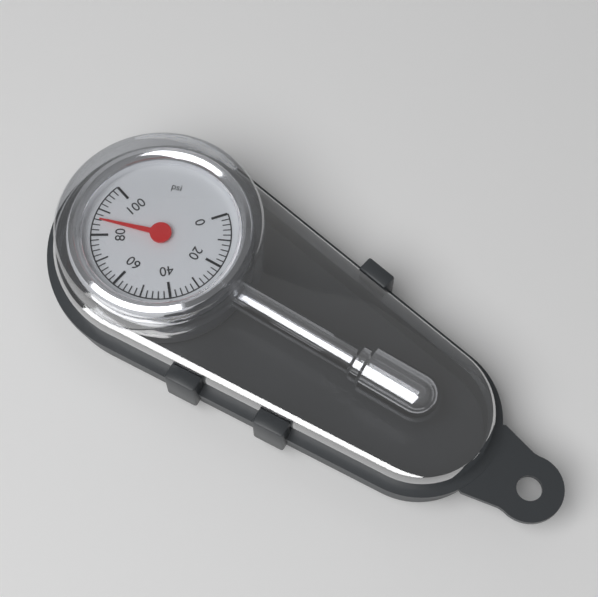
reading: 86 psi
